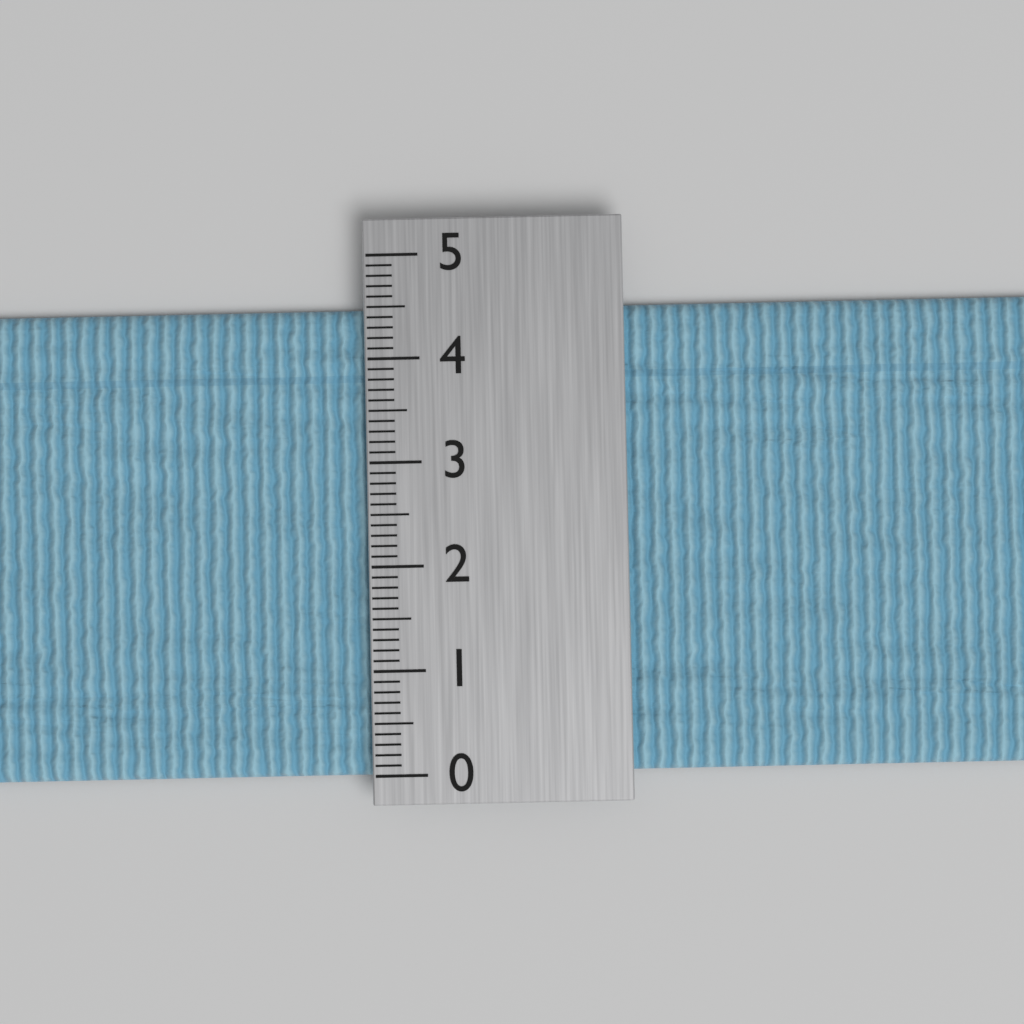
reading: 4.5 (no unit)
